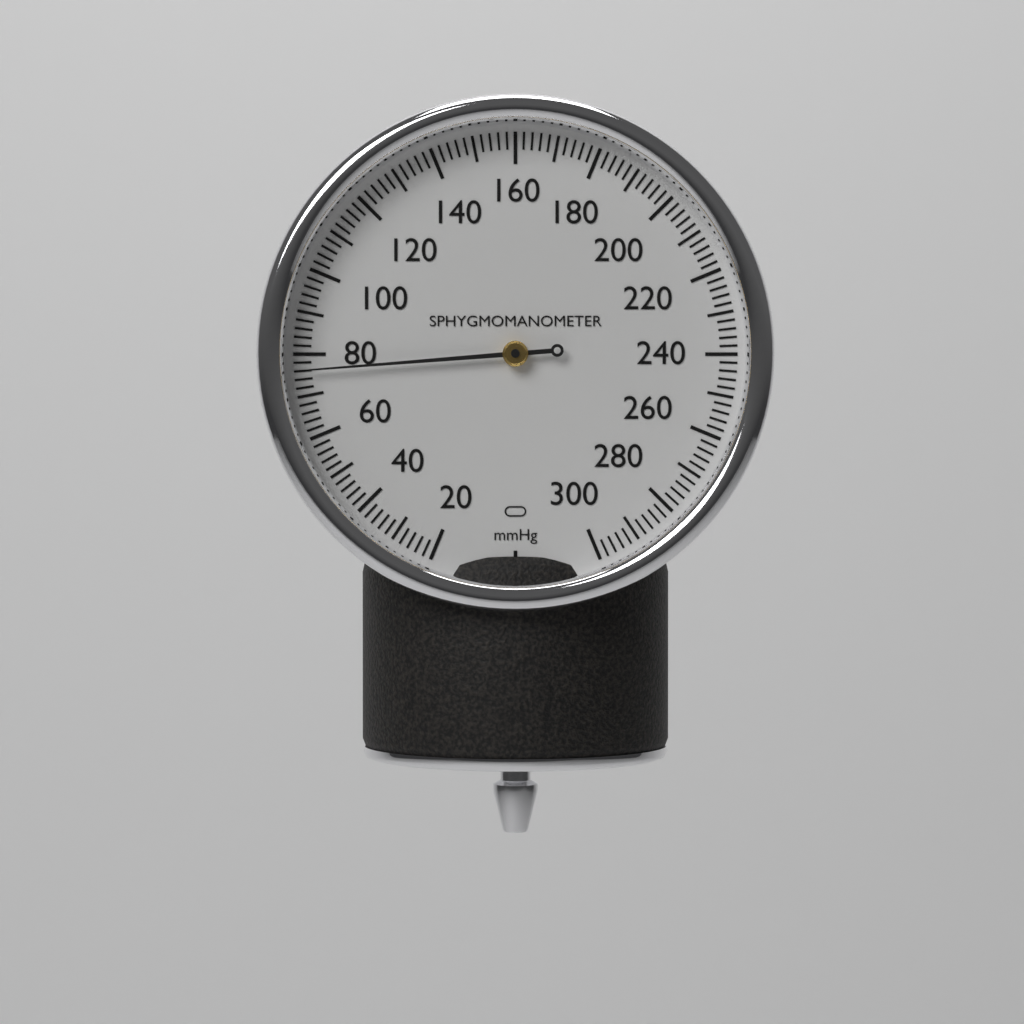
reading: 76 mmHg
